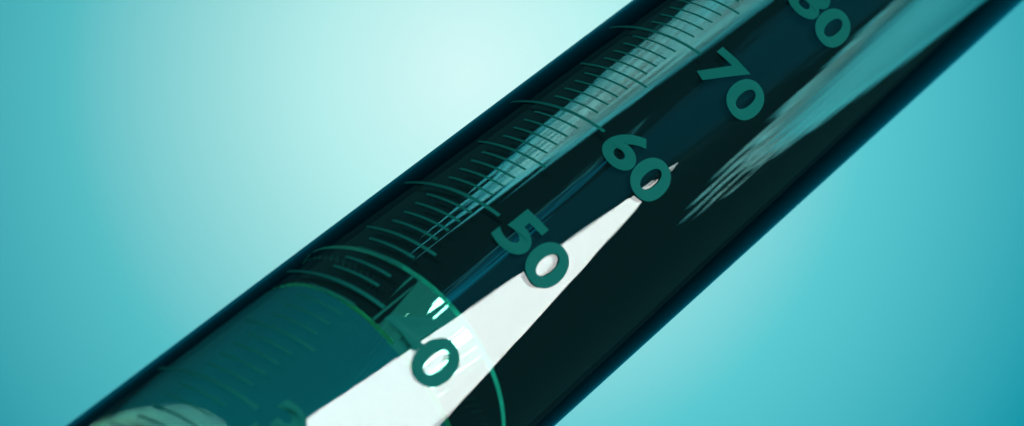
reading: 44 ml
